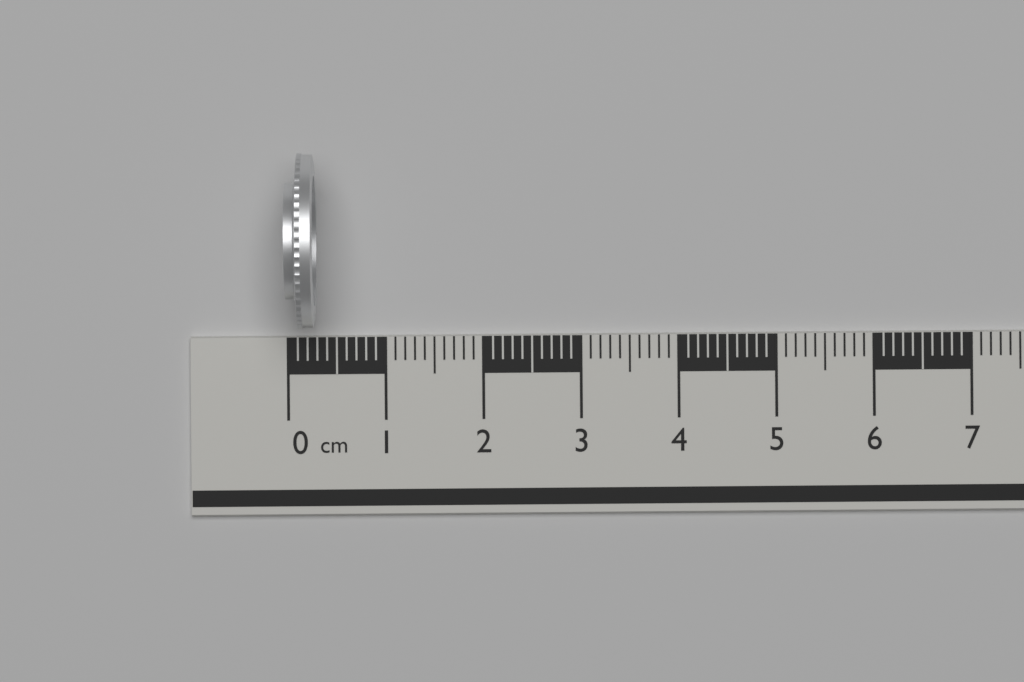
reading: 0.3 cm
